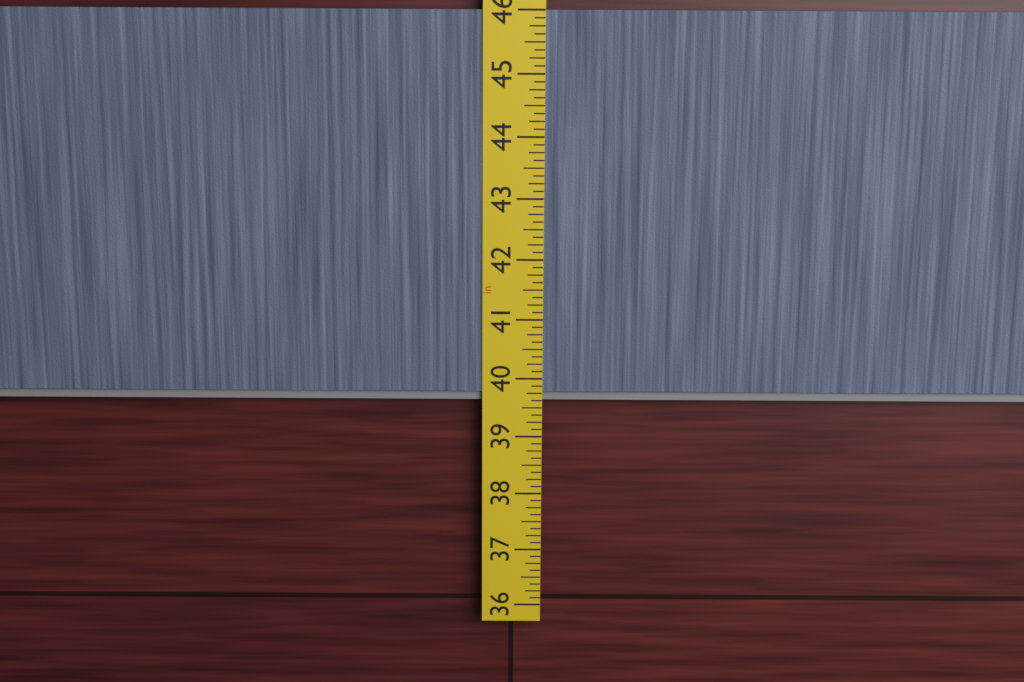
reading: 39.625 in
